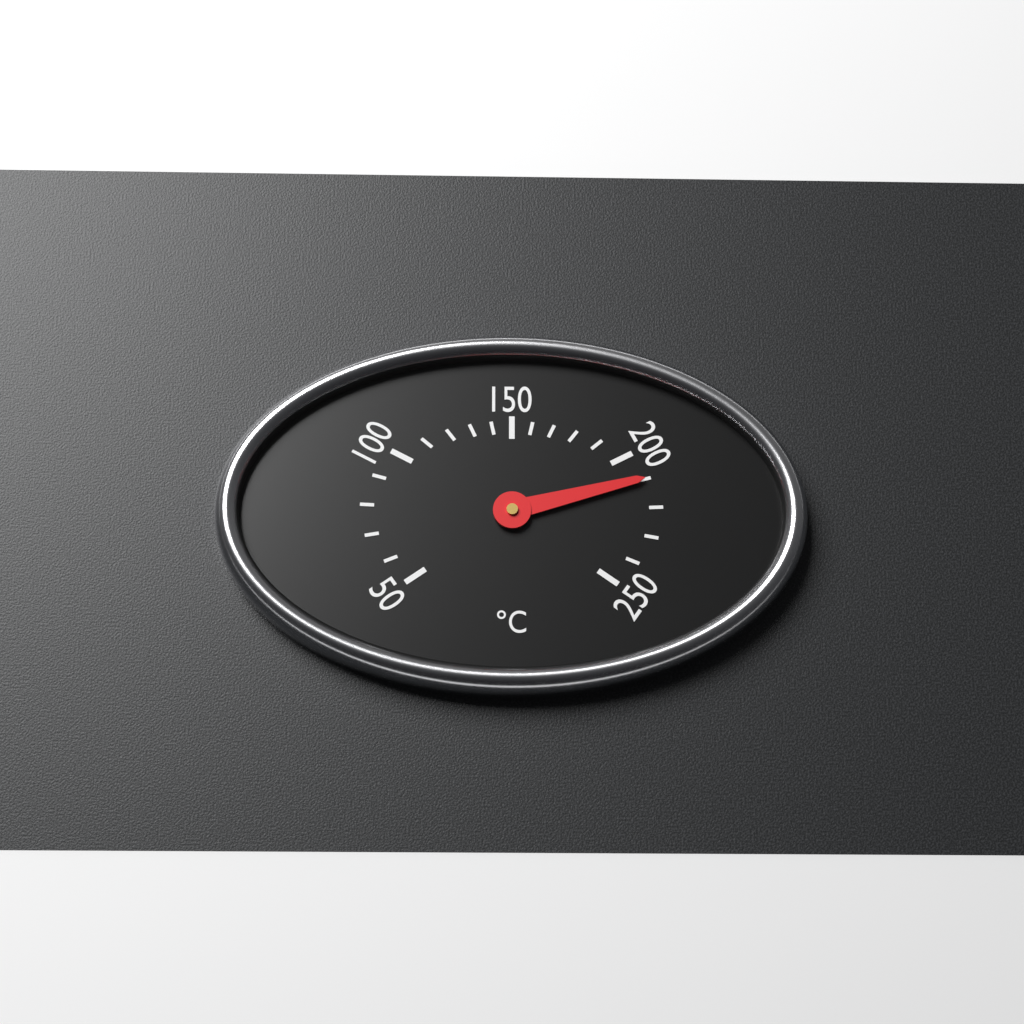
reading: 210 °C
